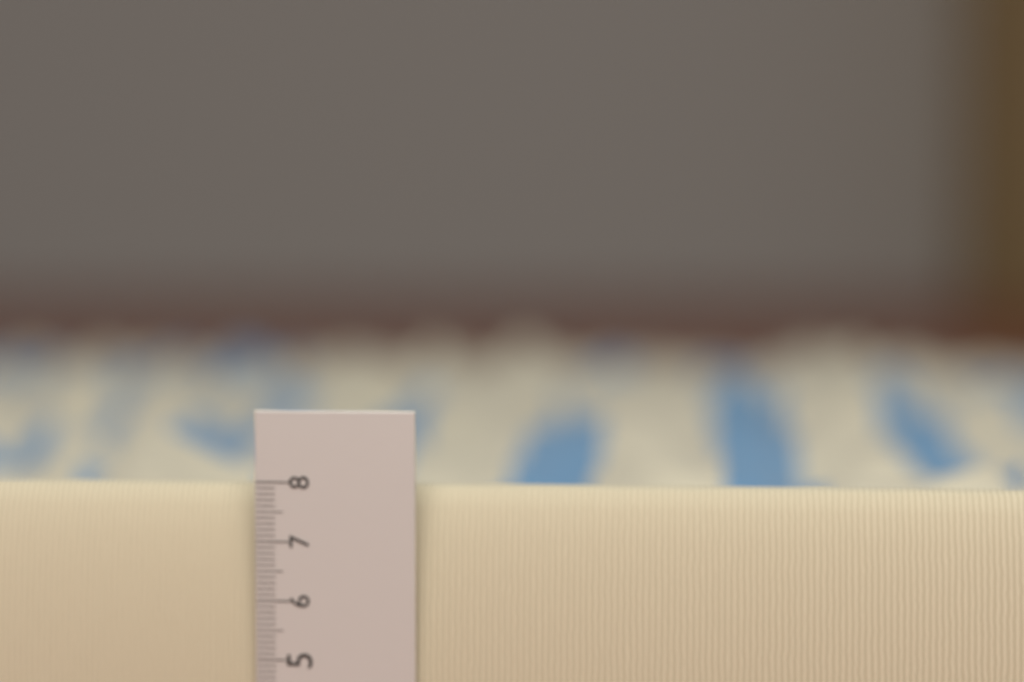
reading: 7.9 cm
